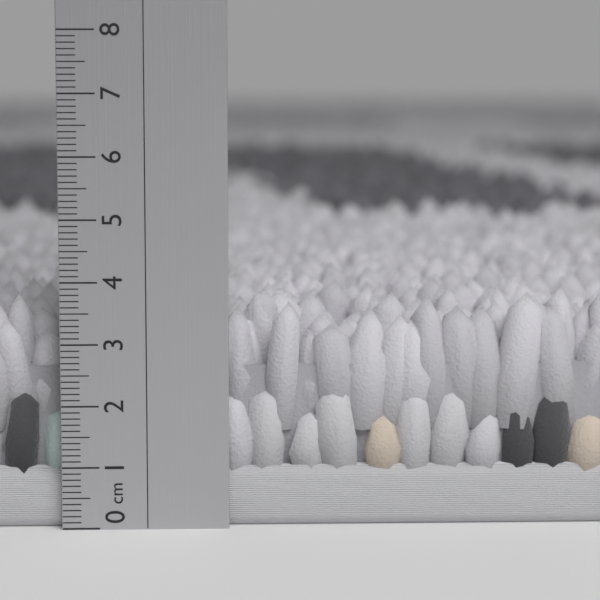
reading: 3.8 cm
